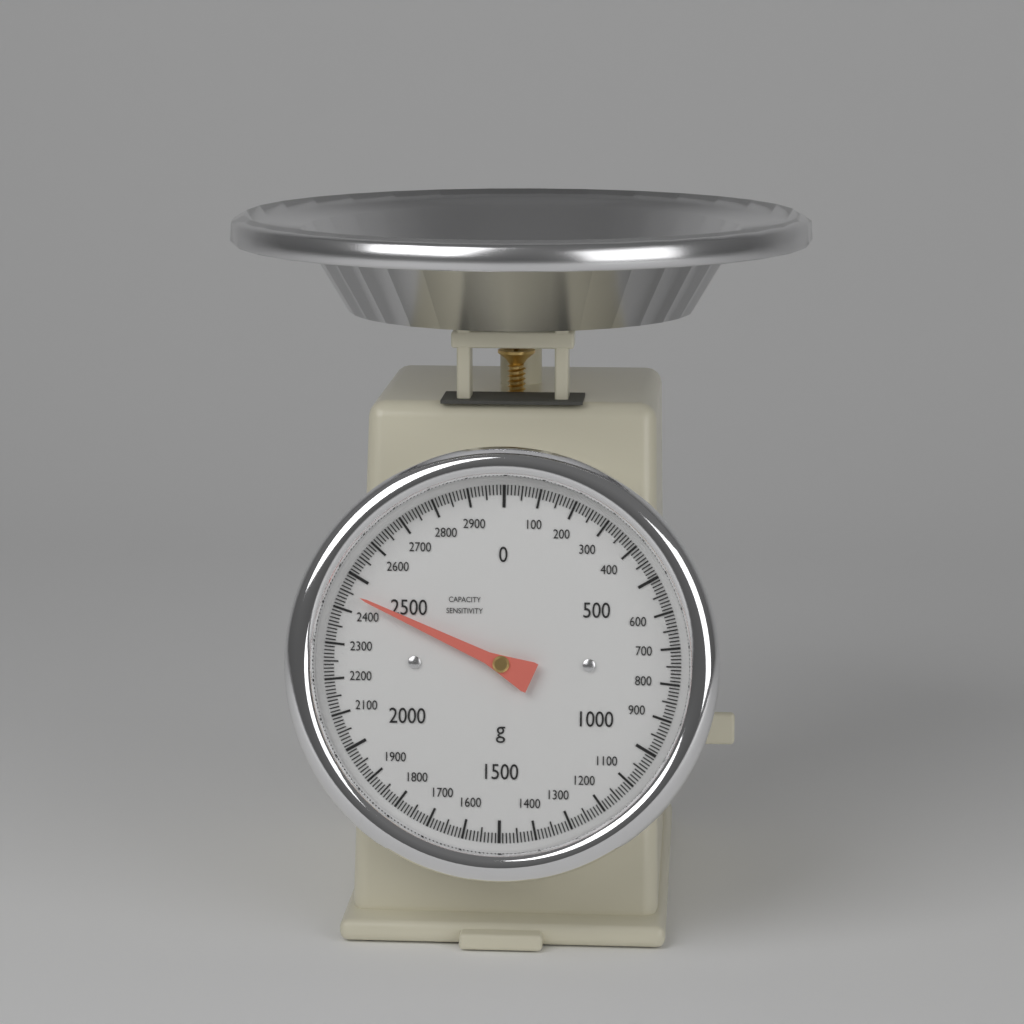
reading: 2450 g
